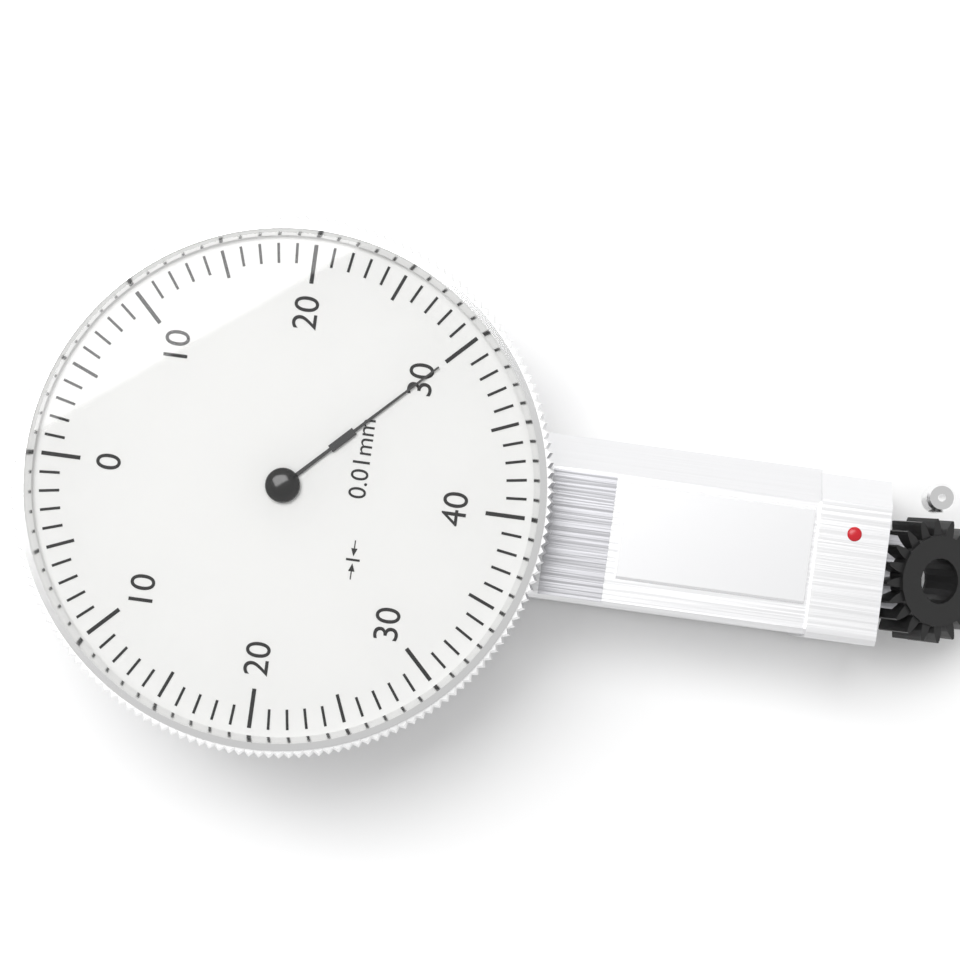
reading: 30 0.01mm
